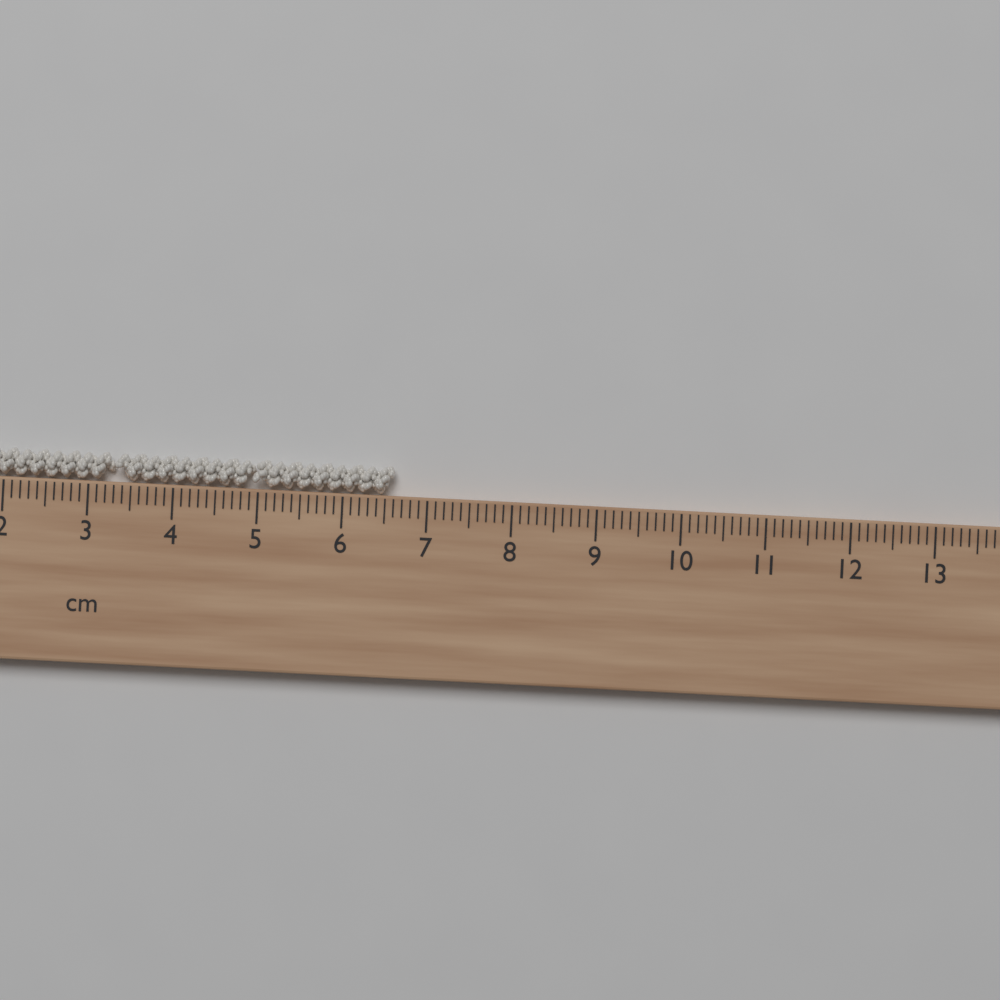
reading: 6.6 cm
